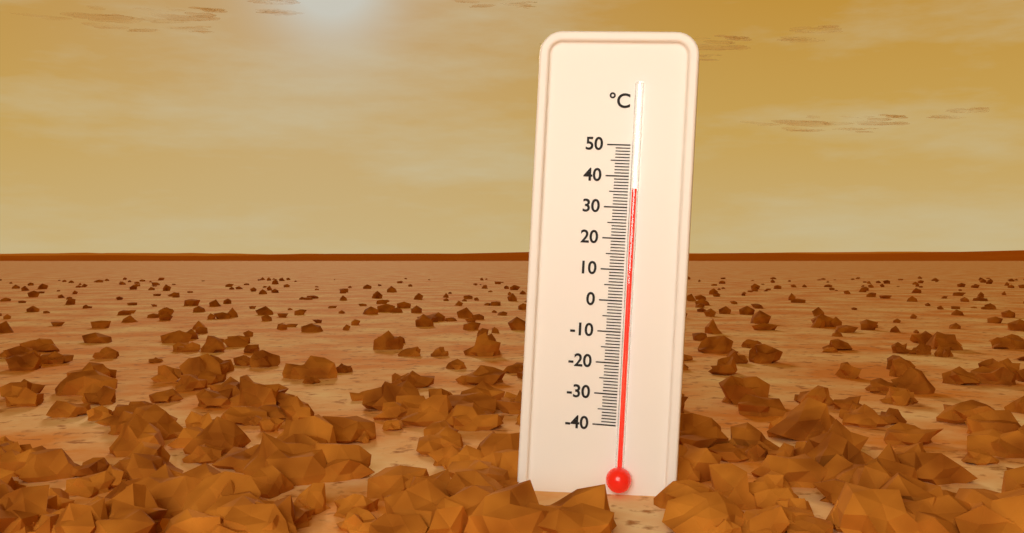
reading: 36 °C
